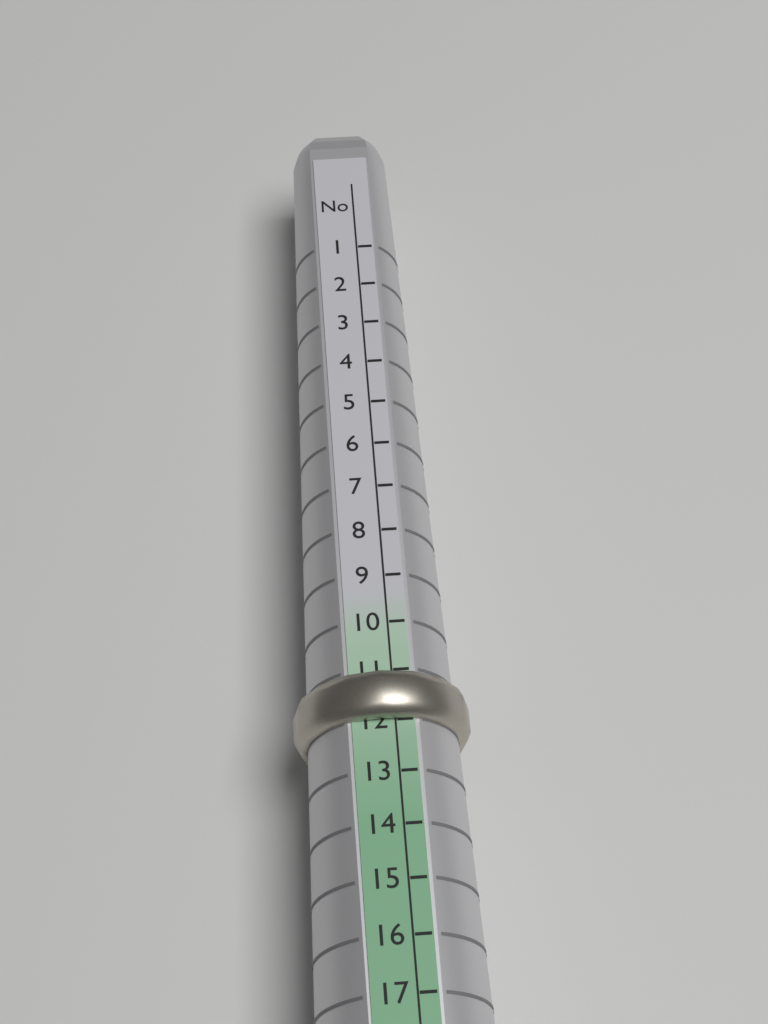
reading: 12 No
